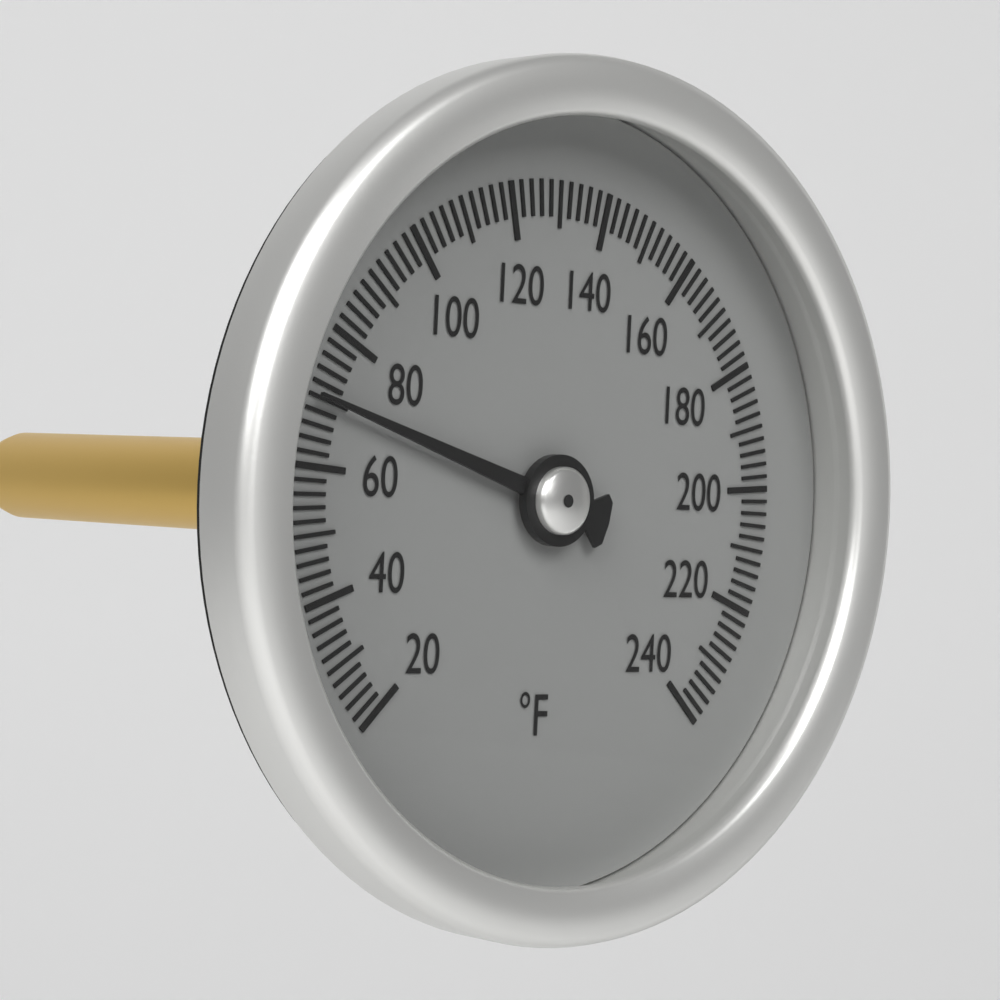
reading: 70 °F
